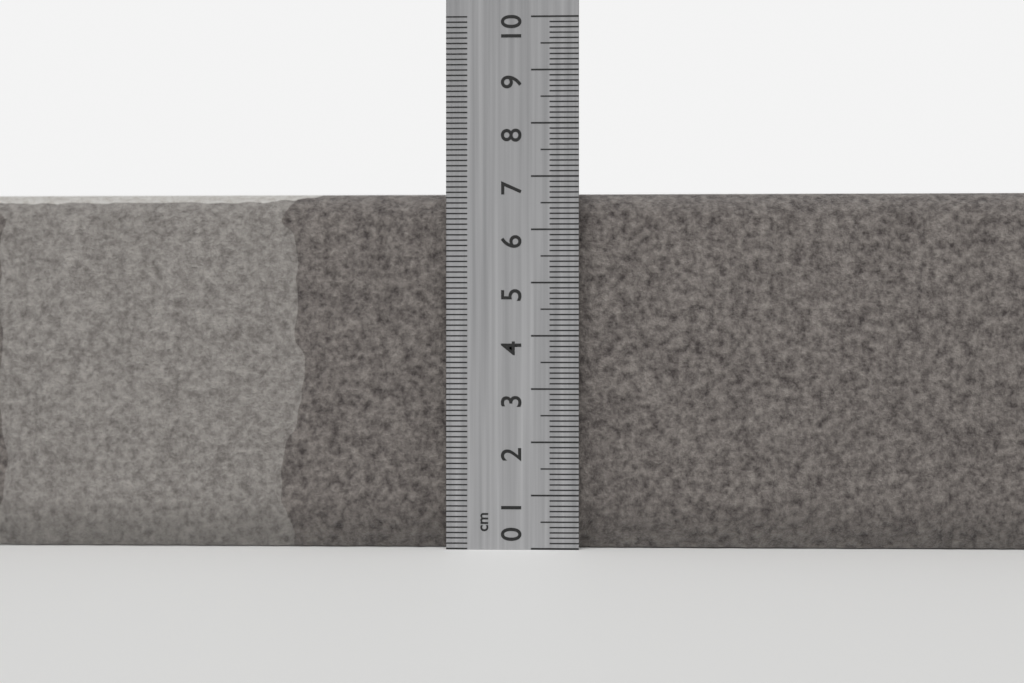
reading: 6.7 cm
